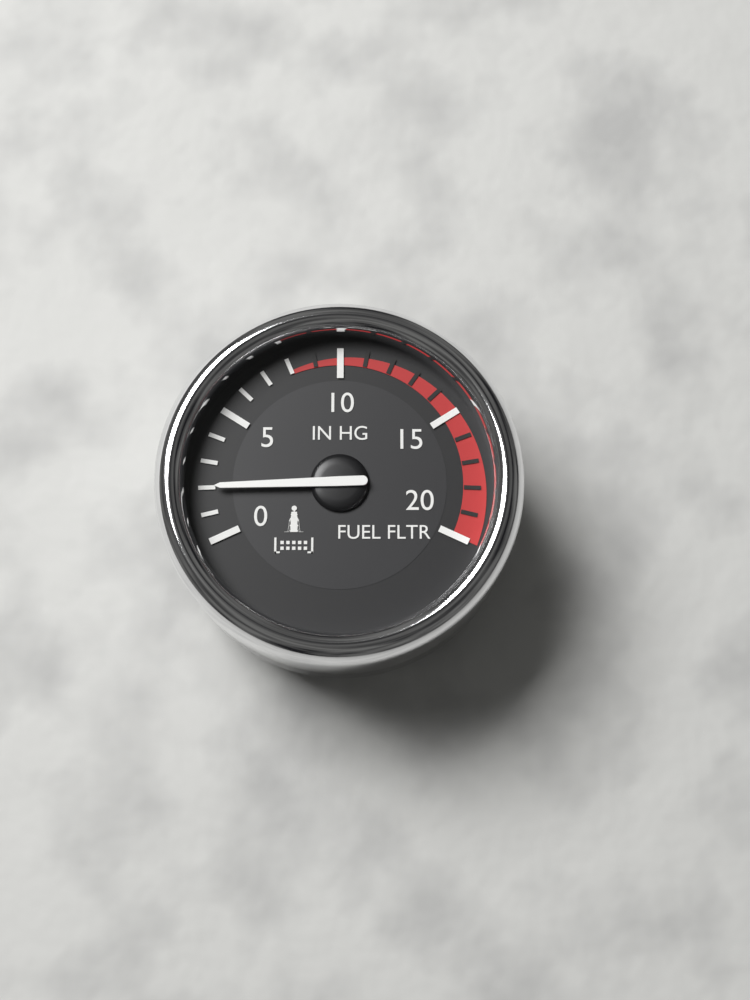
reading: 2 inHg
